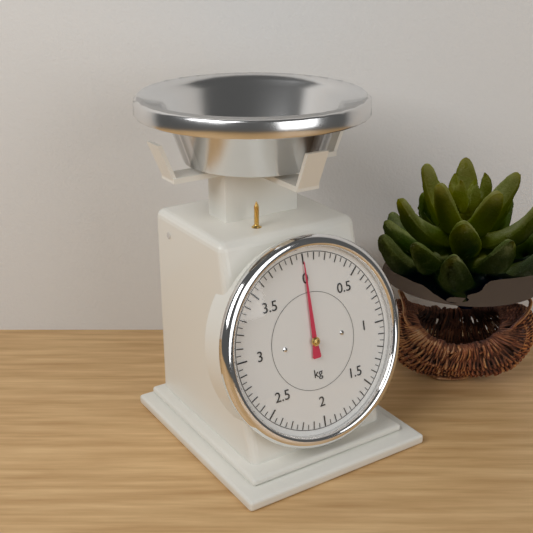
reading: 0.00 kg
